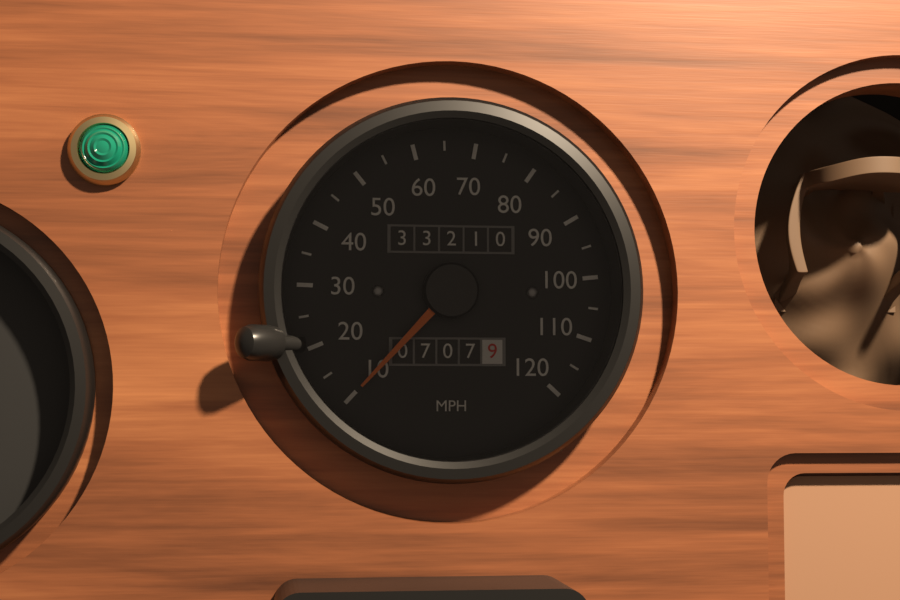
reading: 10 mph
